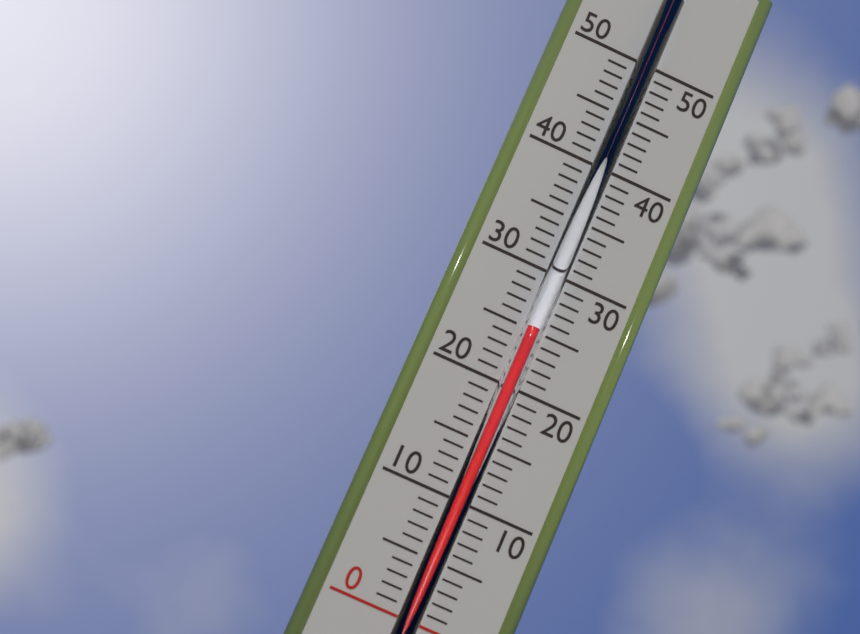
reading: 25 (no unit)
